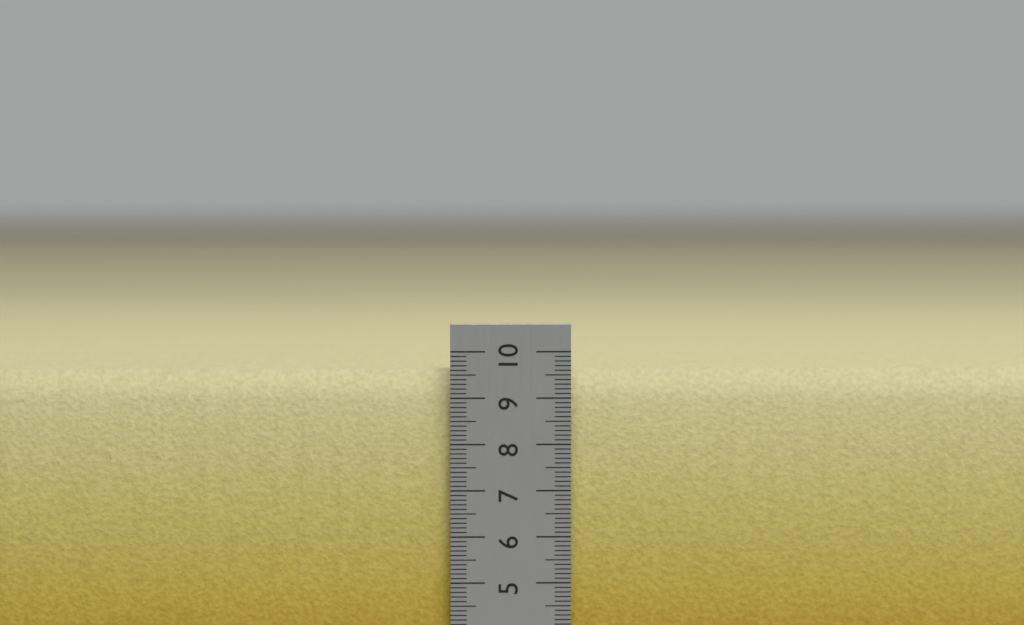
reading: 9.6 cm
